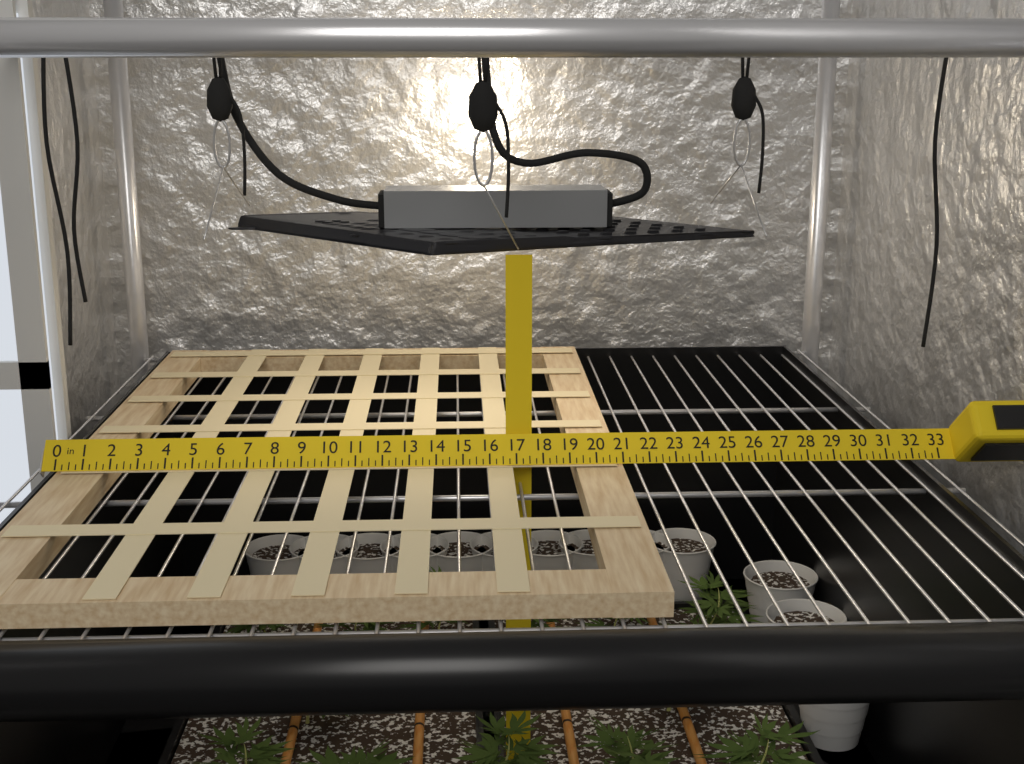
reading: 21.00 in
